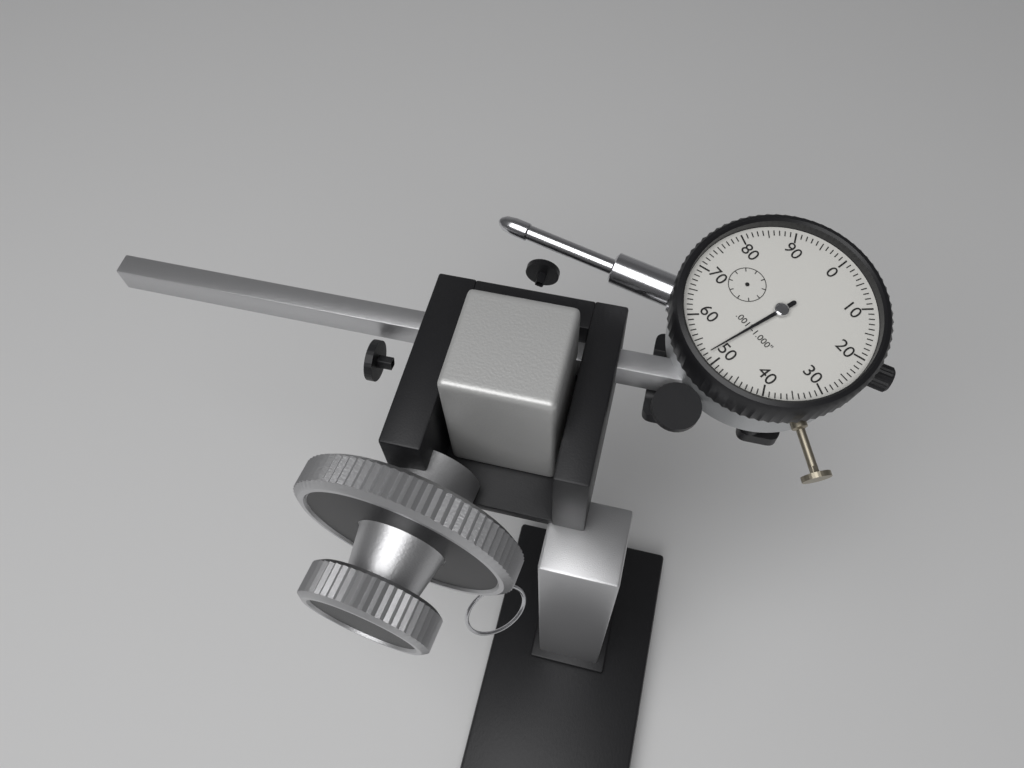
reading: 0.052 in
